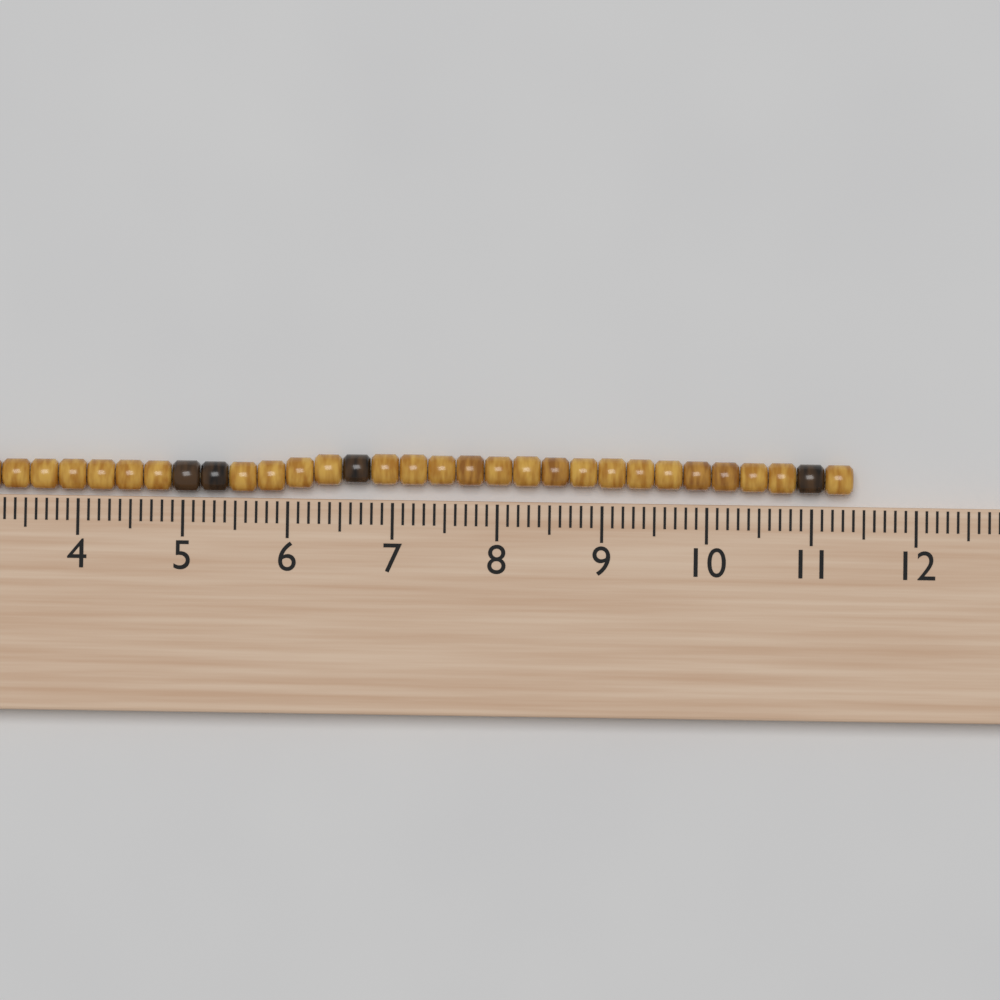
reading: 11.4 cm
